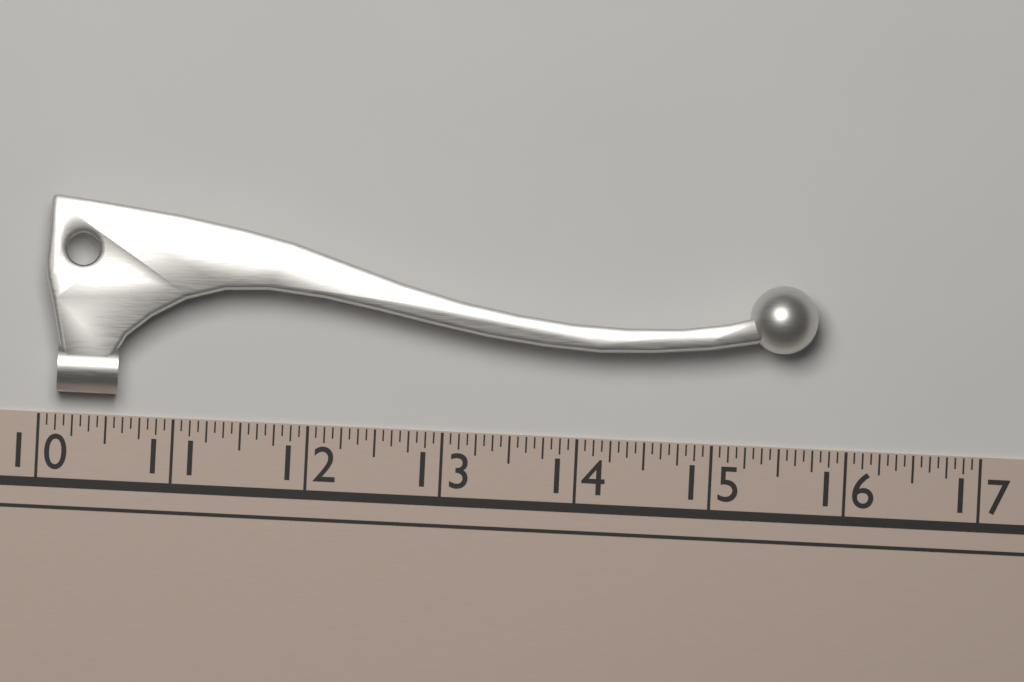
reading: 15.7500 (no unit)
